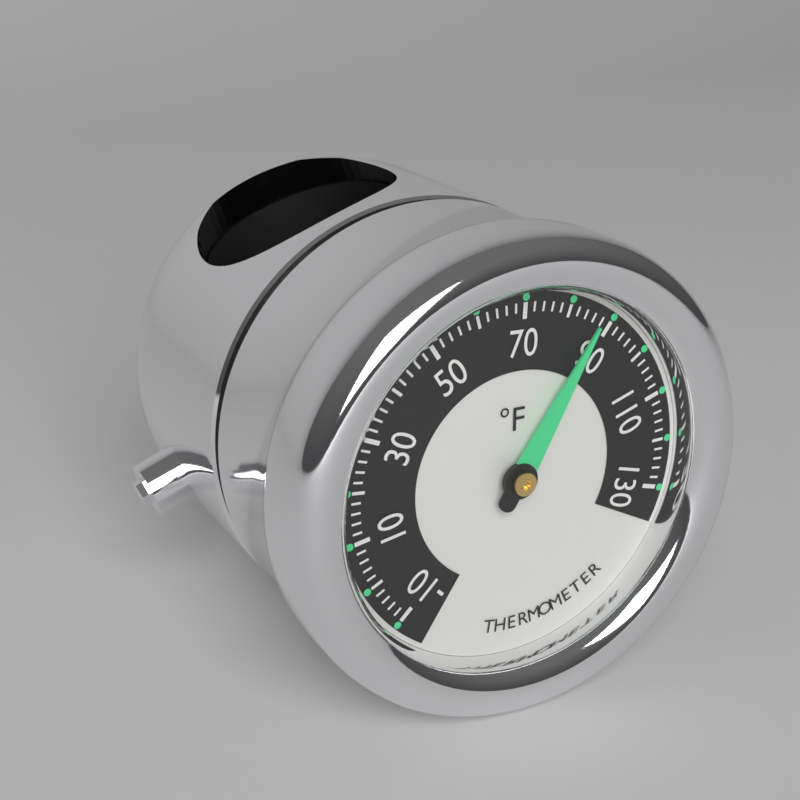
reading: 87 °F
